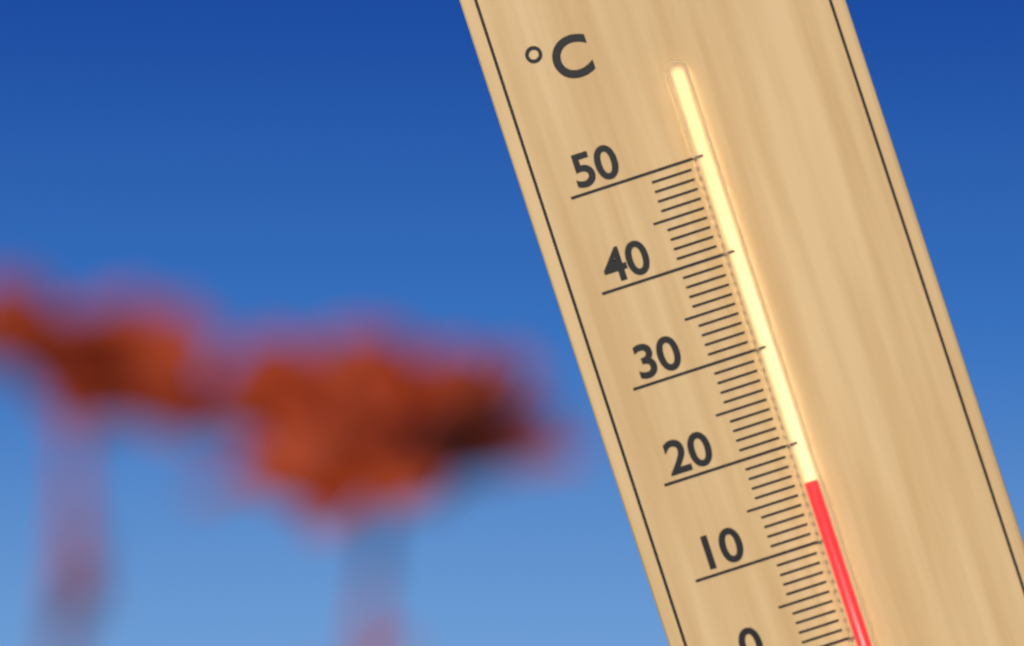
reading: 16 °C
